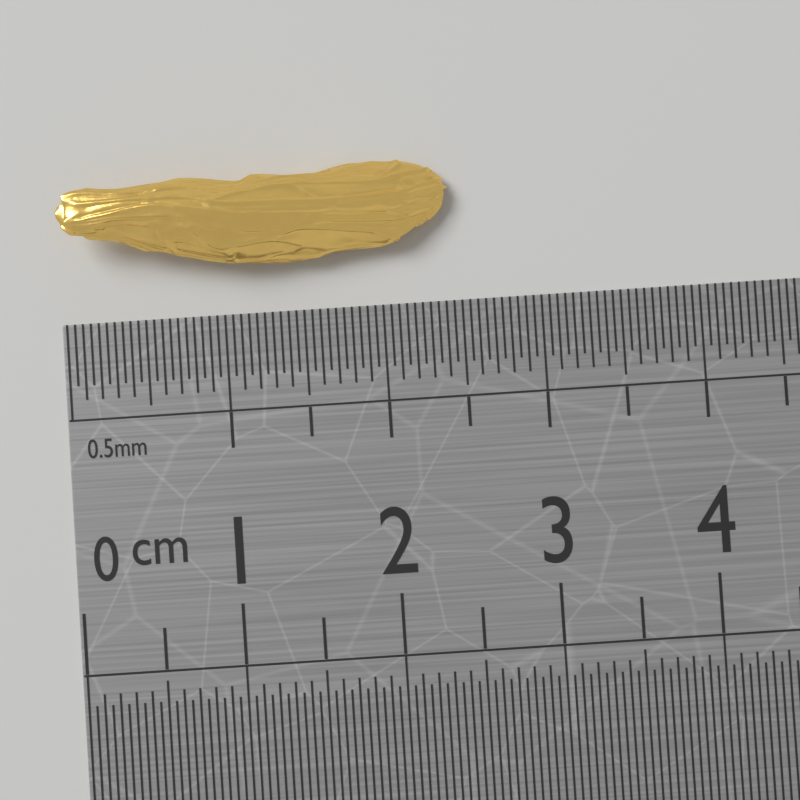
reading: 2.45 cm
